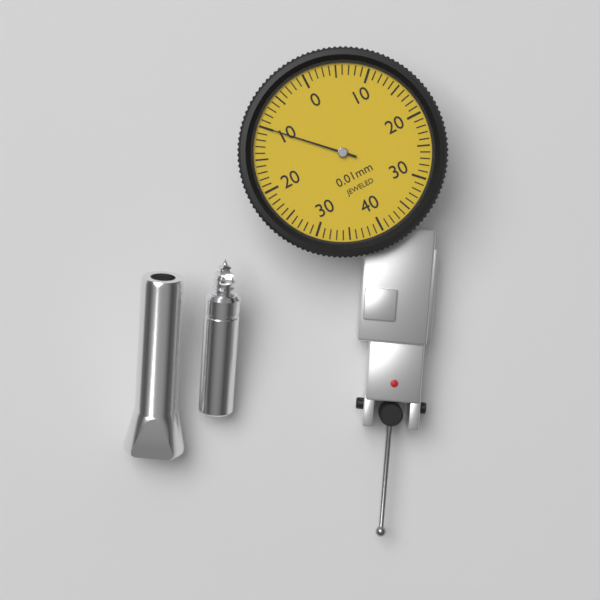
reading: 0.10 mm
